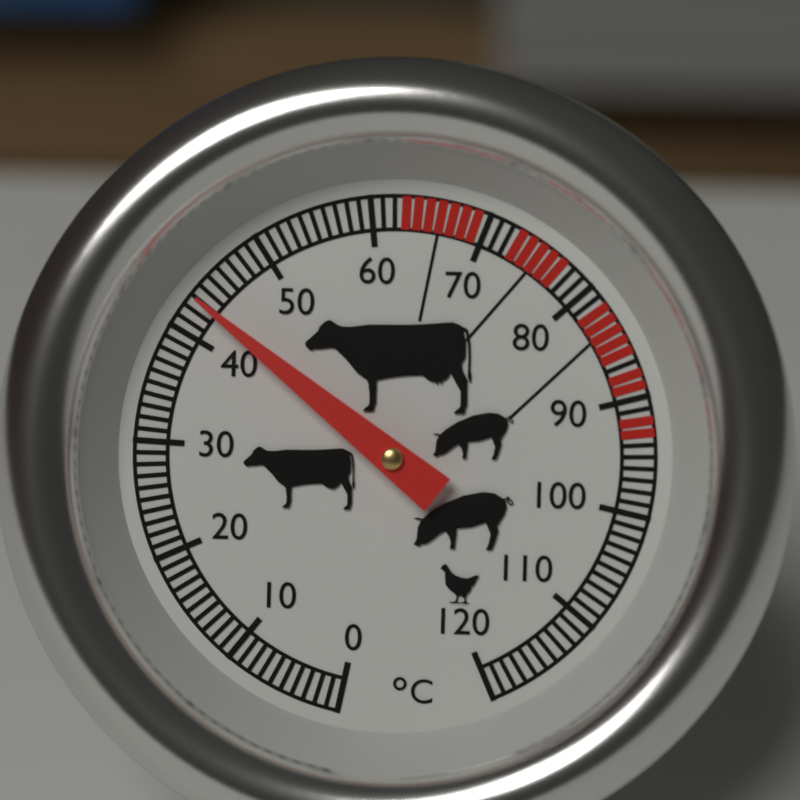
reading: 43 °C
